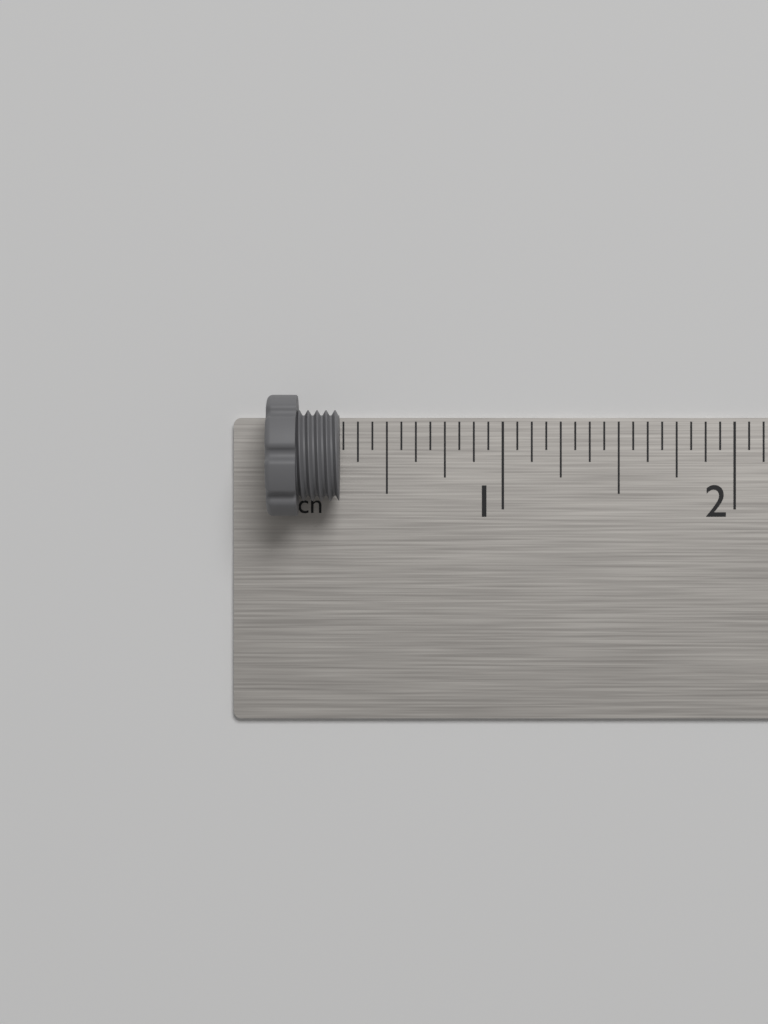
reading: 0.3000 in
